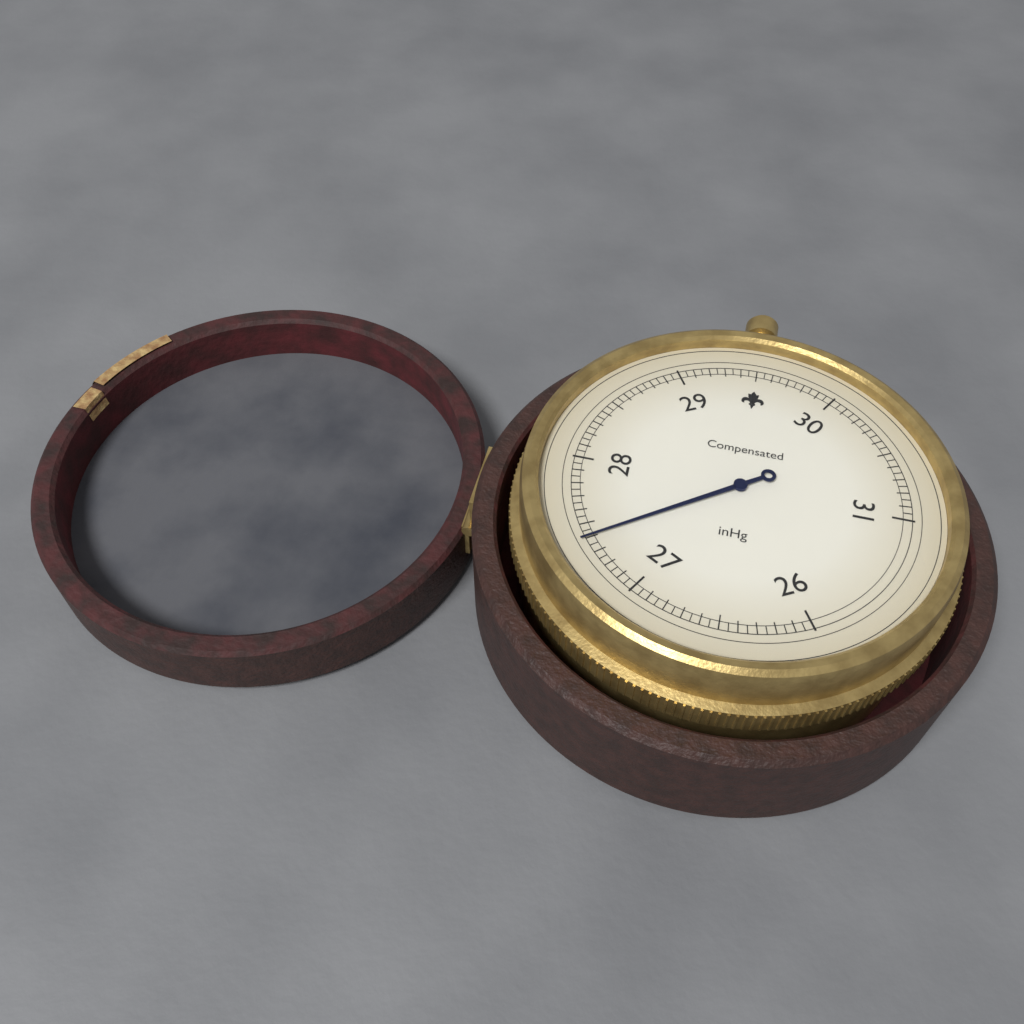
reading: 27.40 inHg
